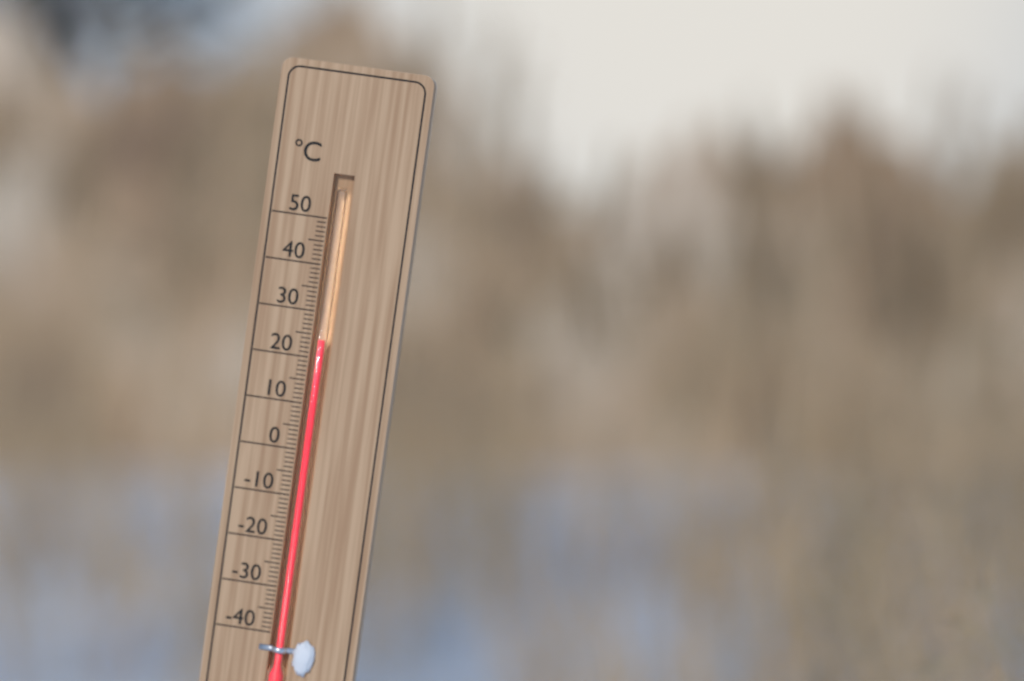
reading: 24 °C
